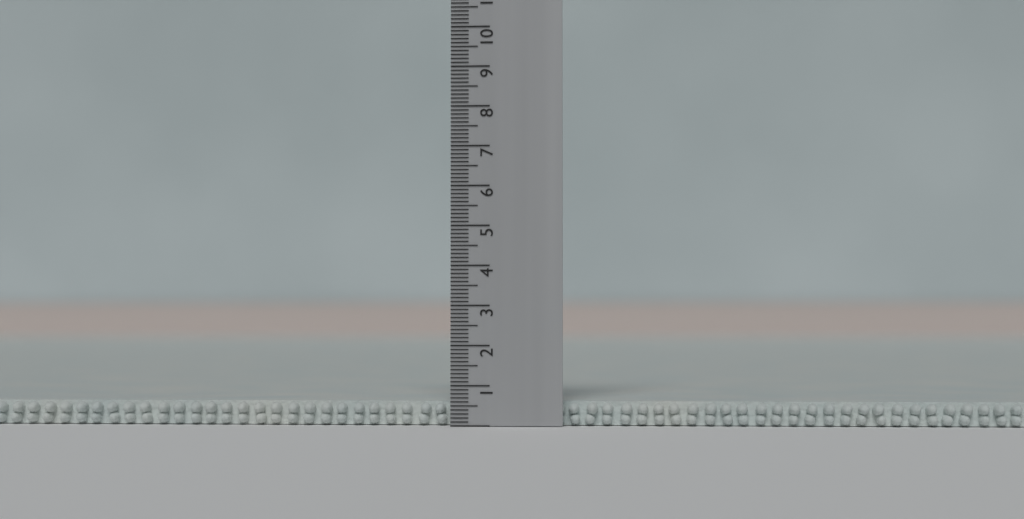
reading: 0.6 (no unit)
